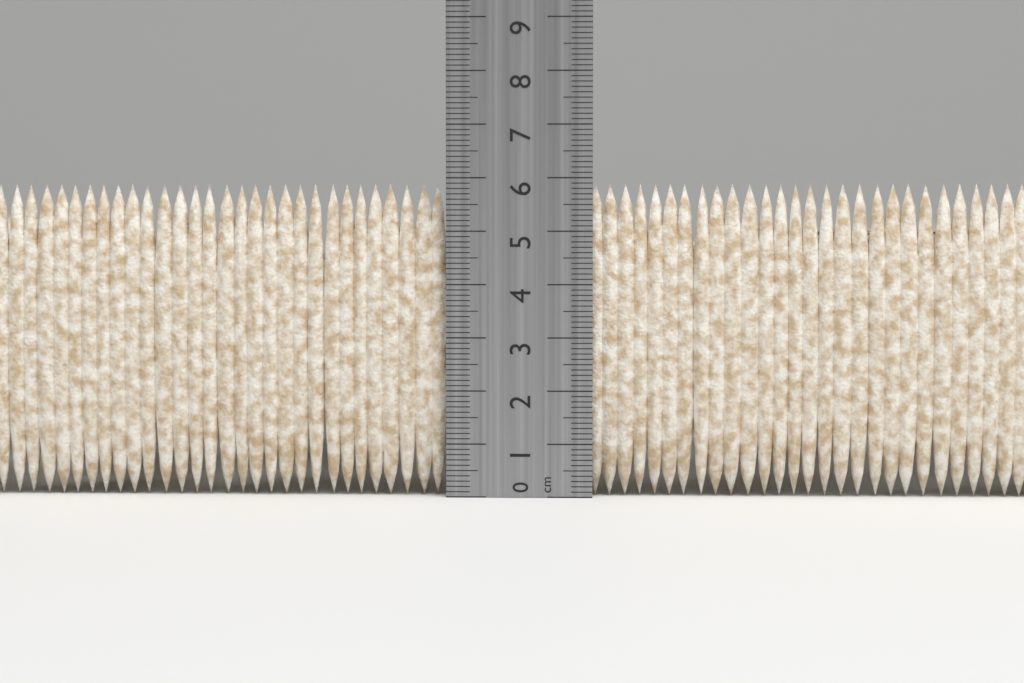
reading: 5.9 cm
